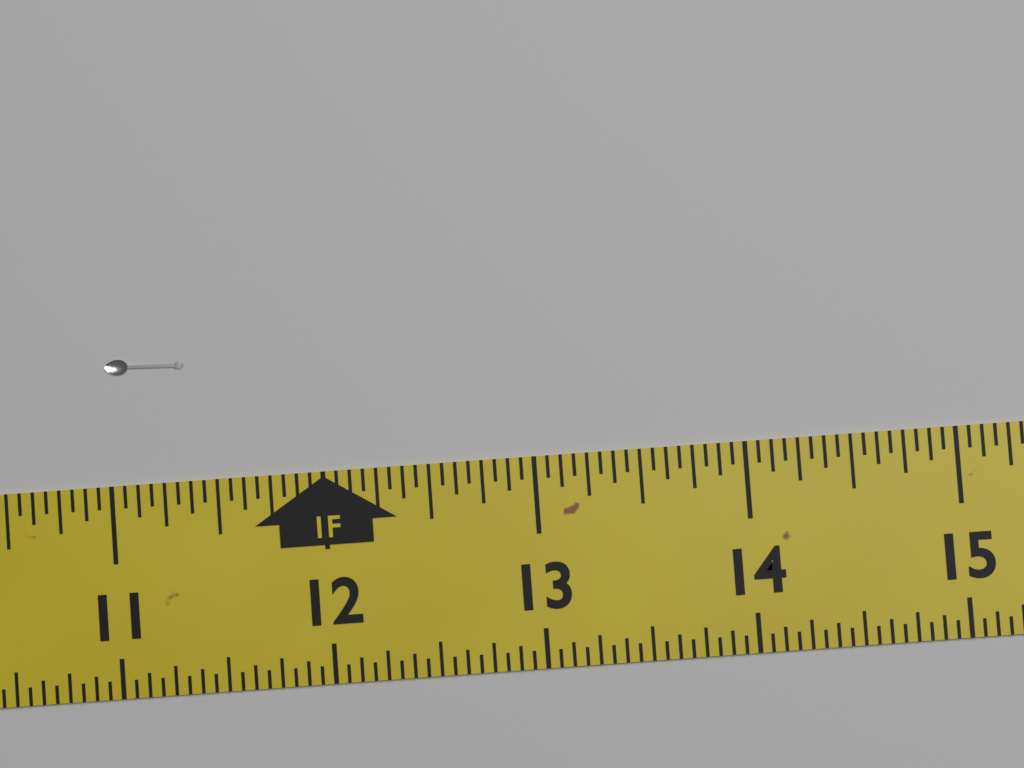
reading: 11.3750 in
